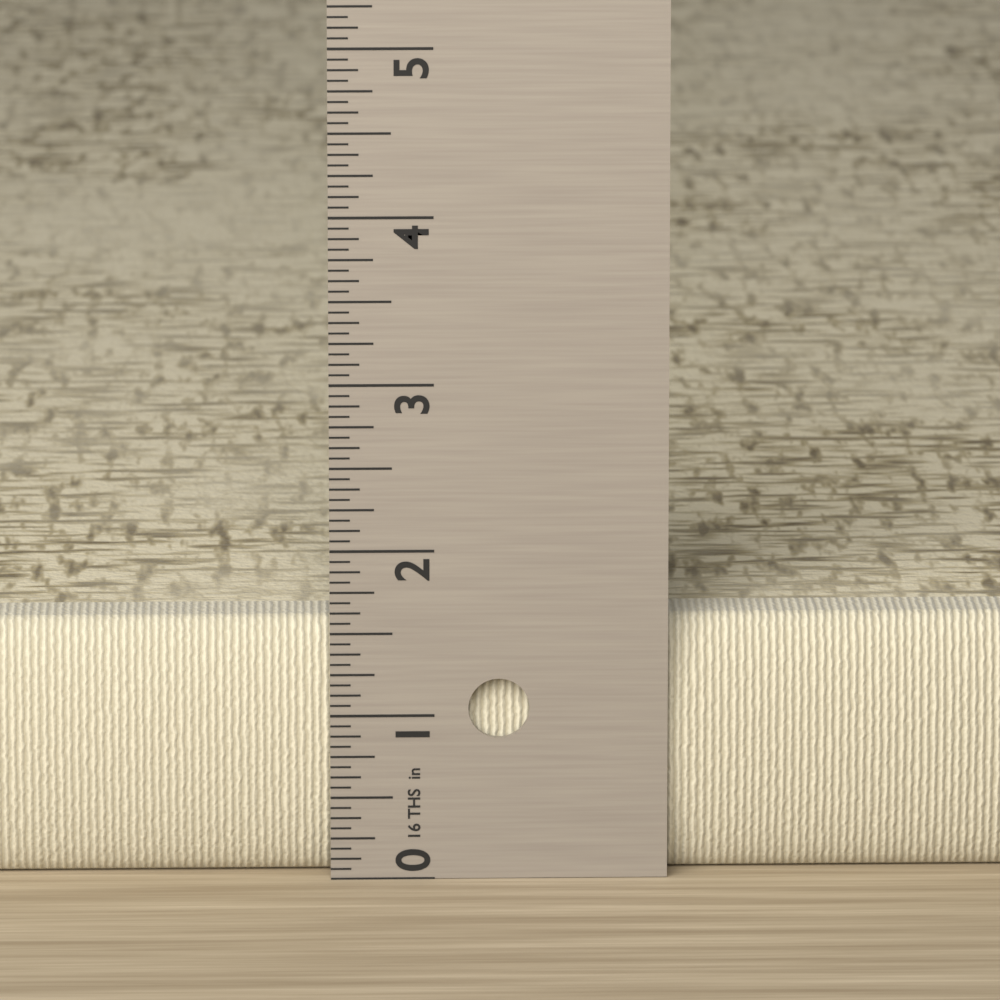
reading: 1.5625 in
